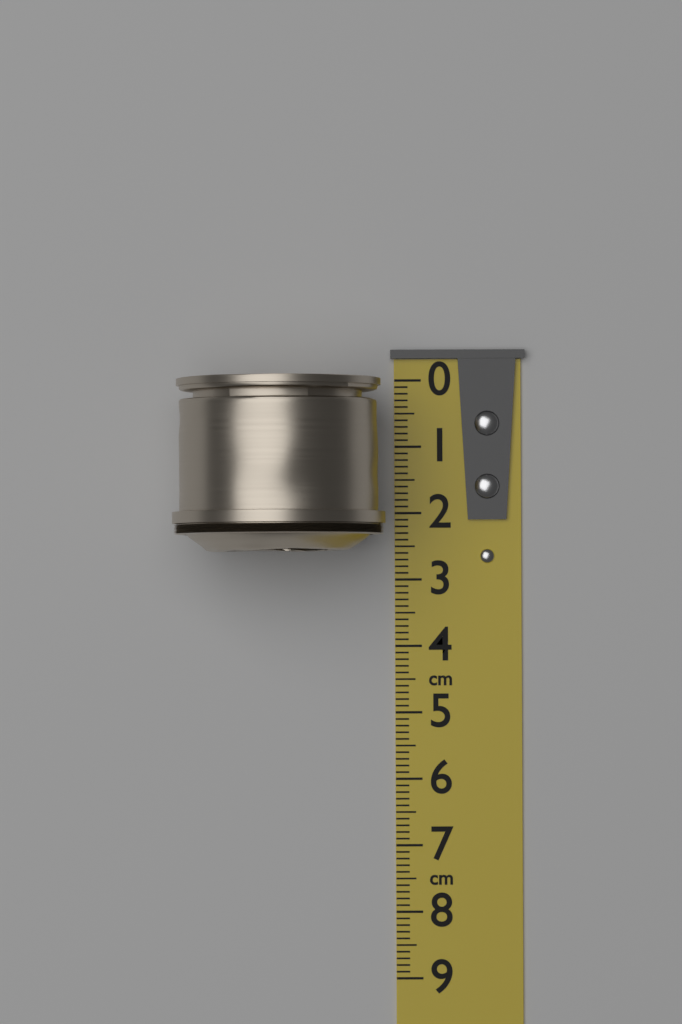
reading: 2.6 cm
